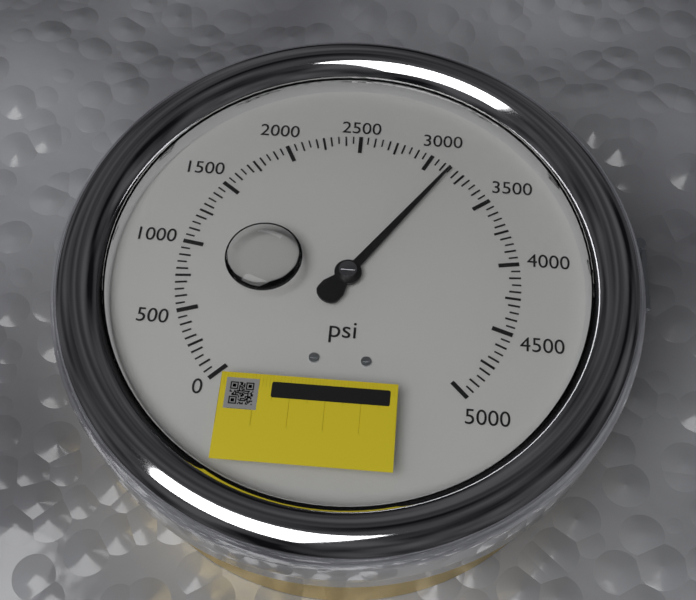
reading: 3150 psi
